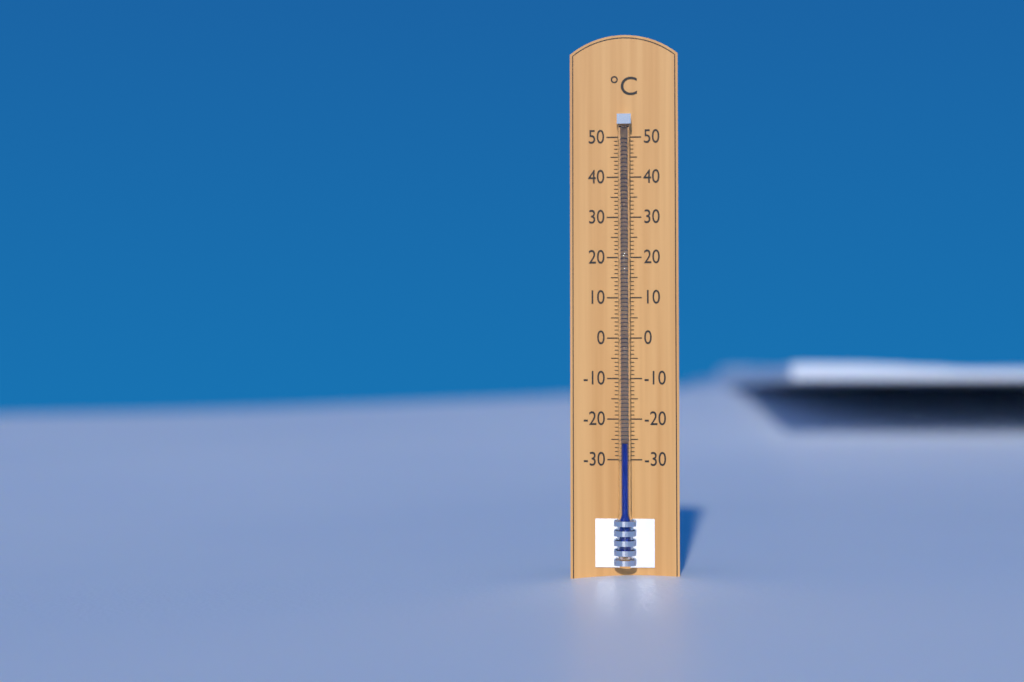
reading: -26 °C
